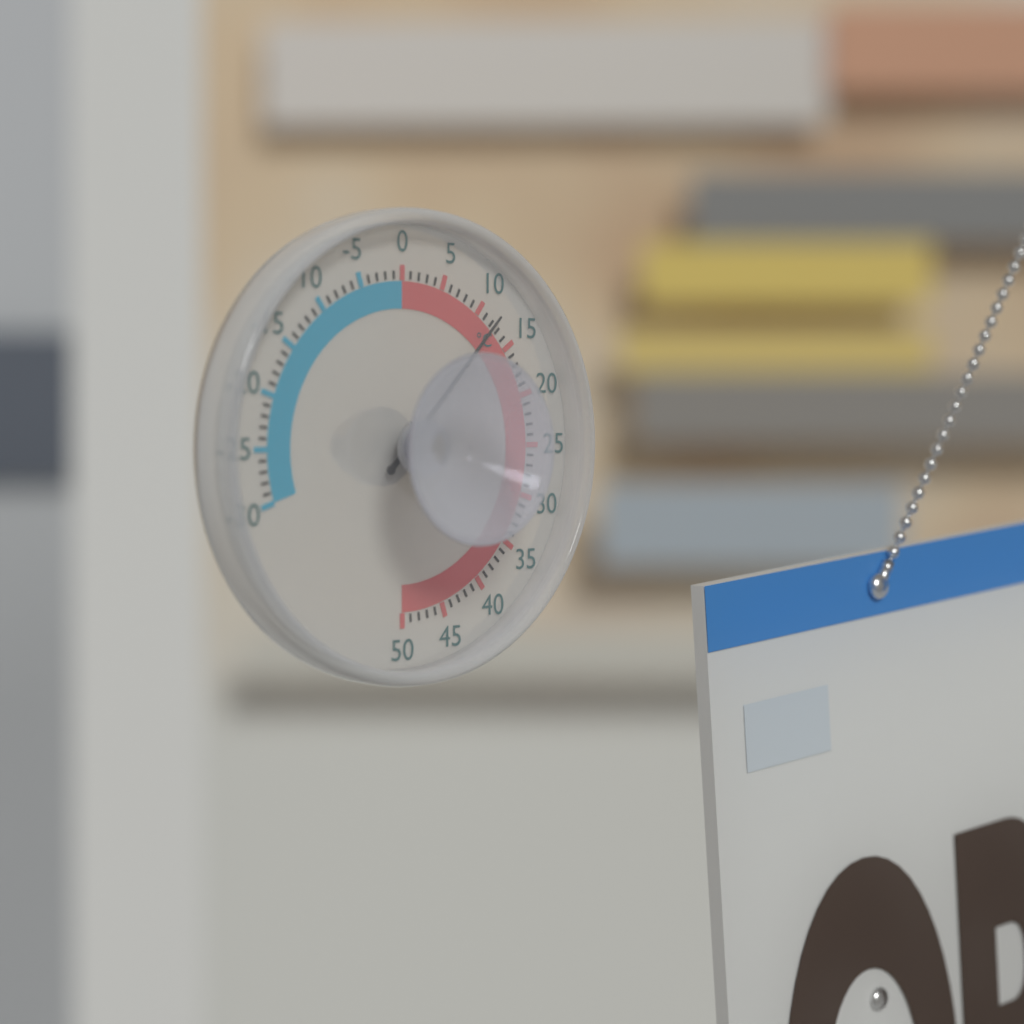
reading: 12 °C
